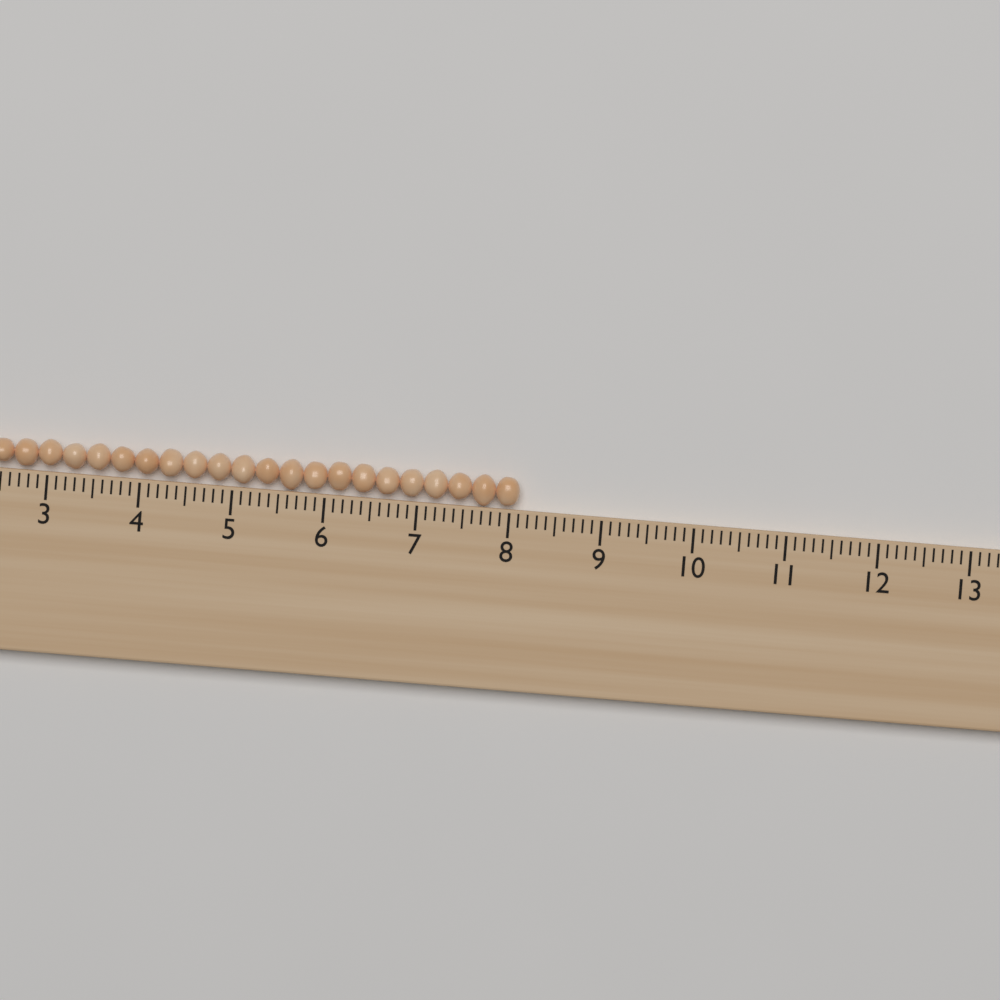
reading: 8.1 (no unit)
